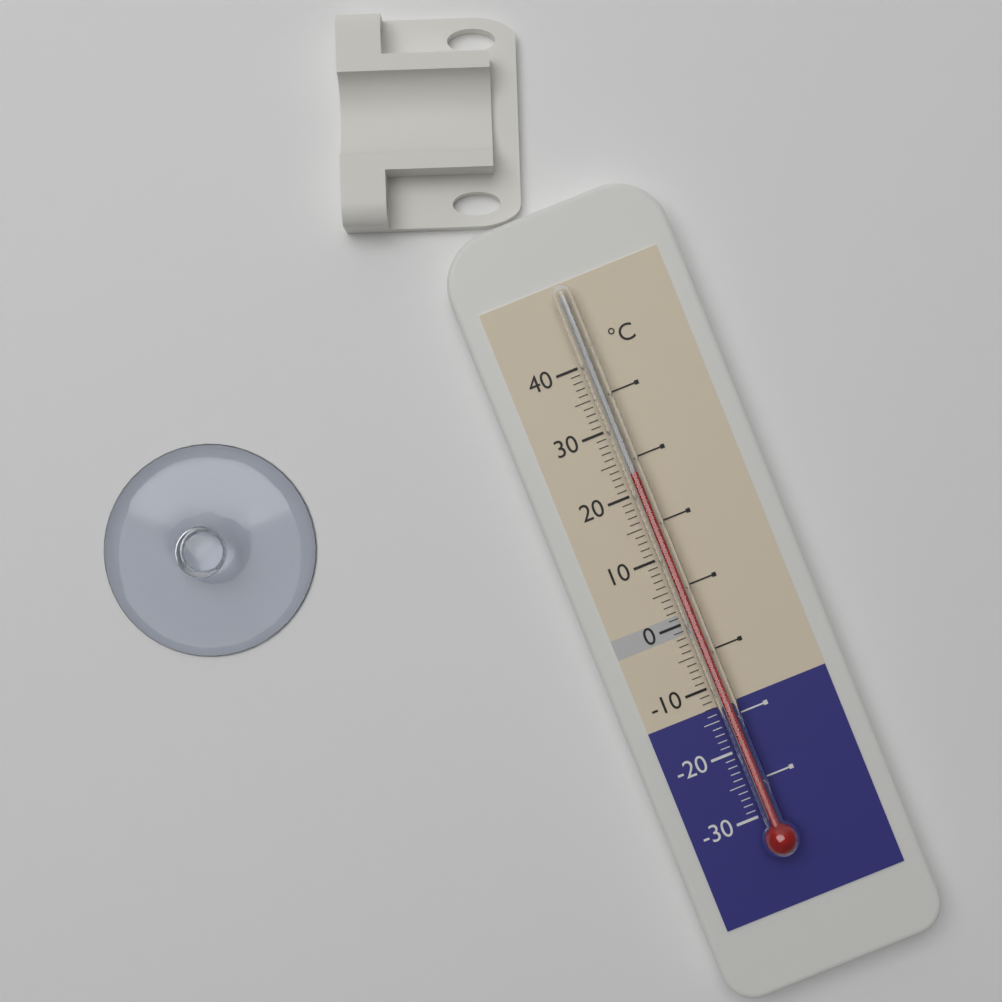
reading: 23 °C
